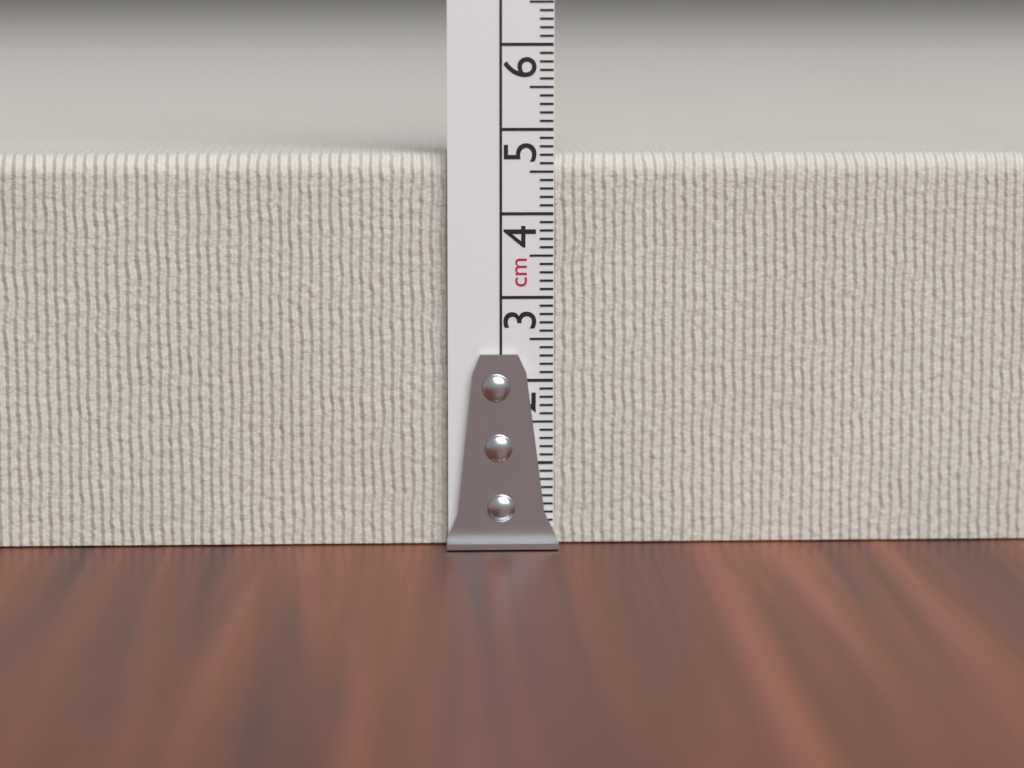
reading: 4.7 cm
